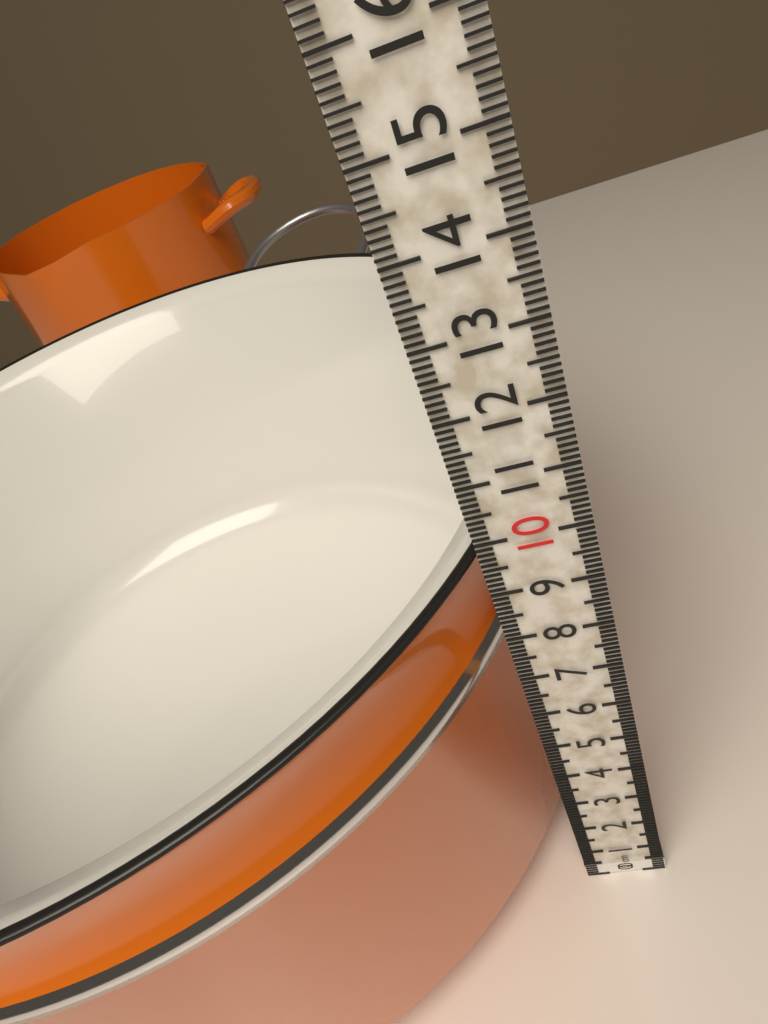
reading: 9.6 cm
